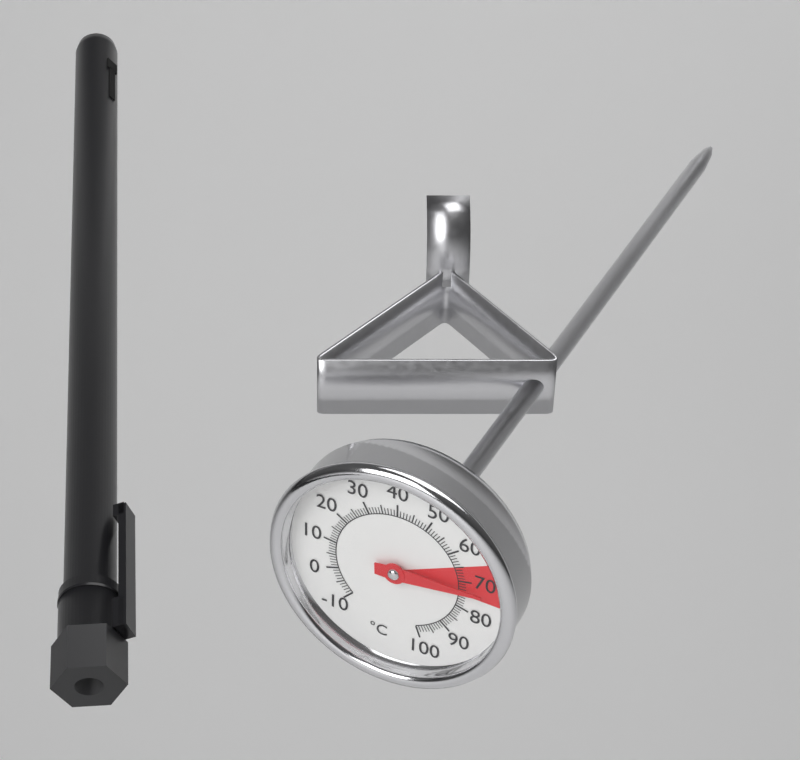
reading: 73 °C
